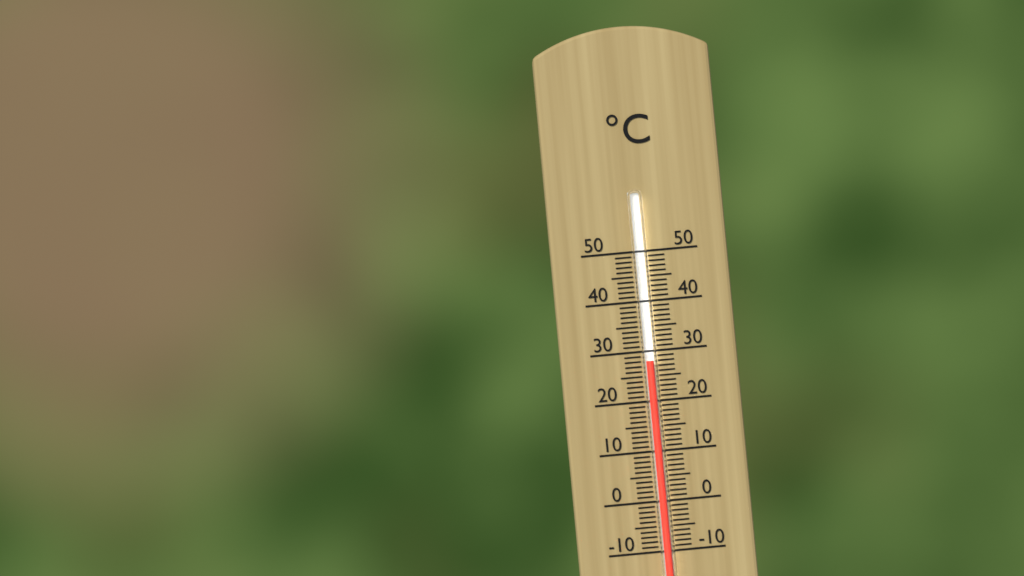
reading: 28 °C
